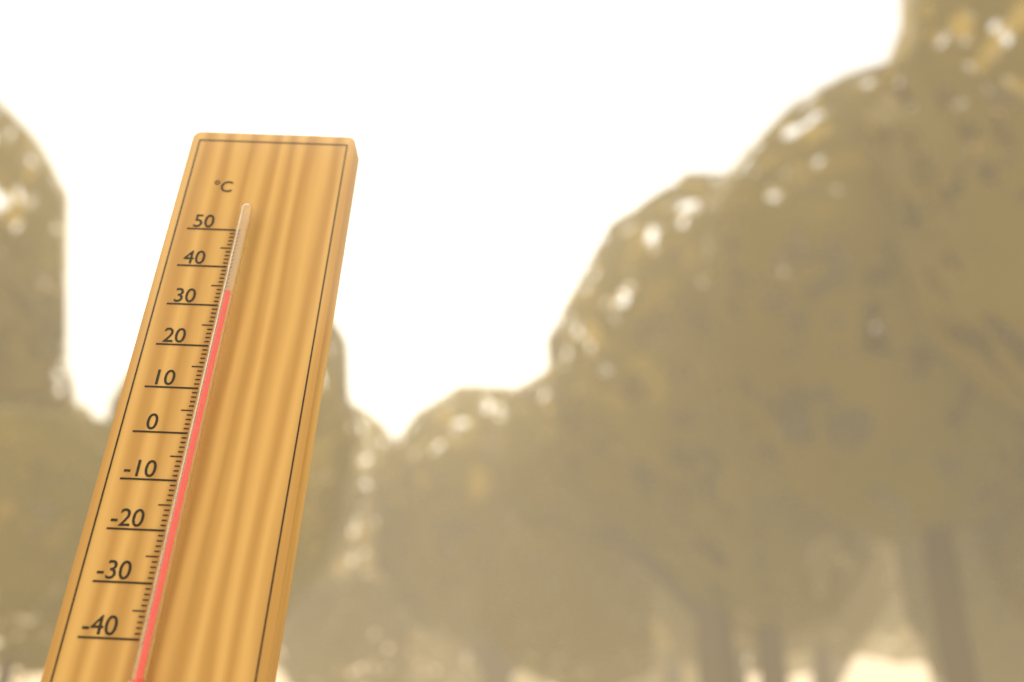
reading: 32 °C
